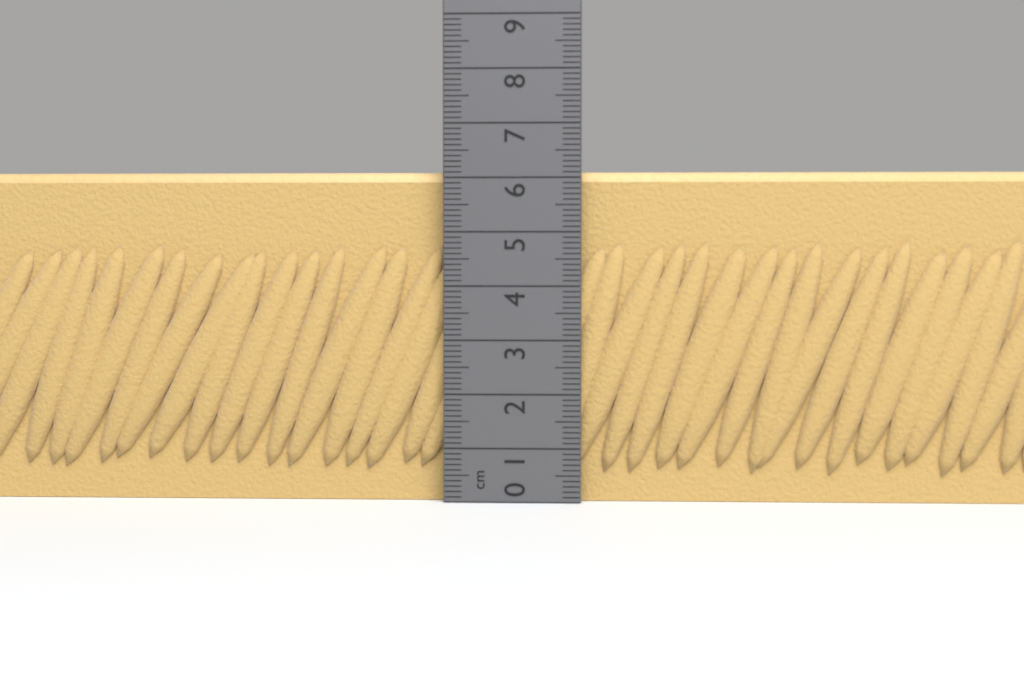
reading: 6.1 cm
